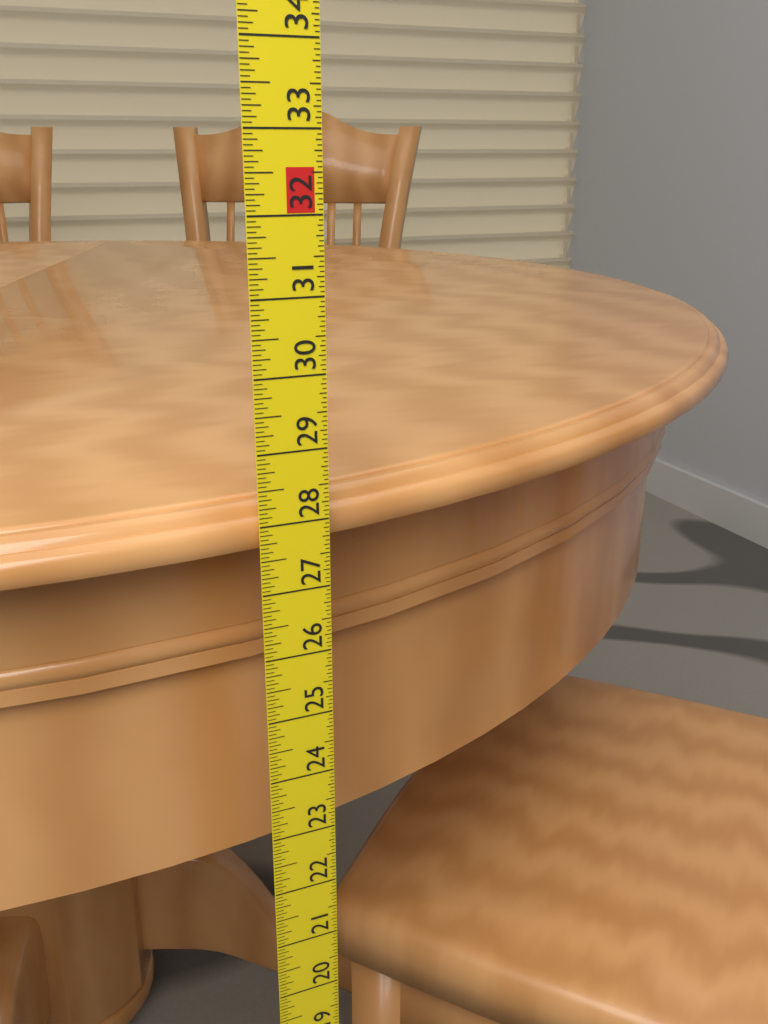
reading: 28.2500 in
